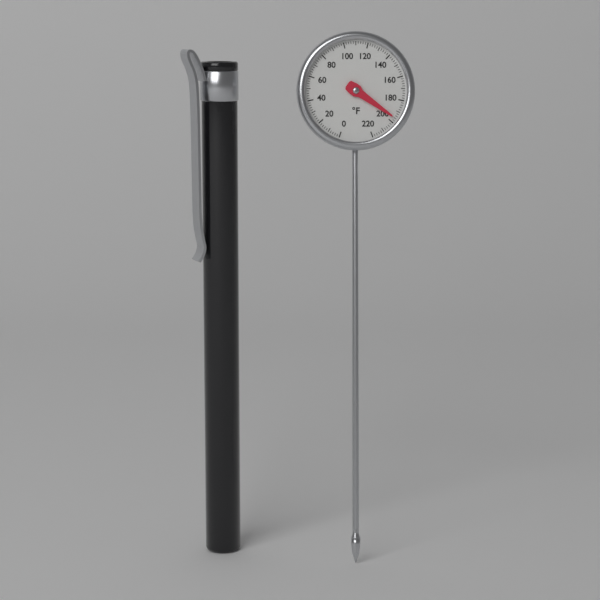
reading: 196 °F
